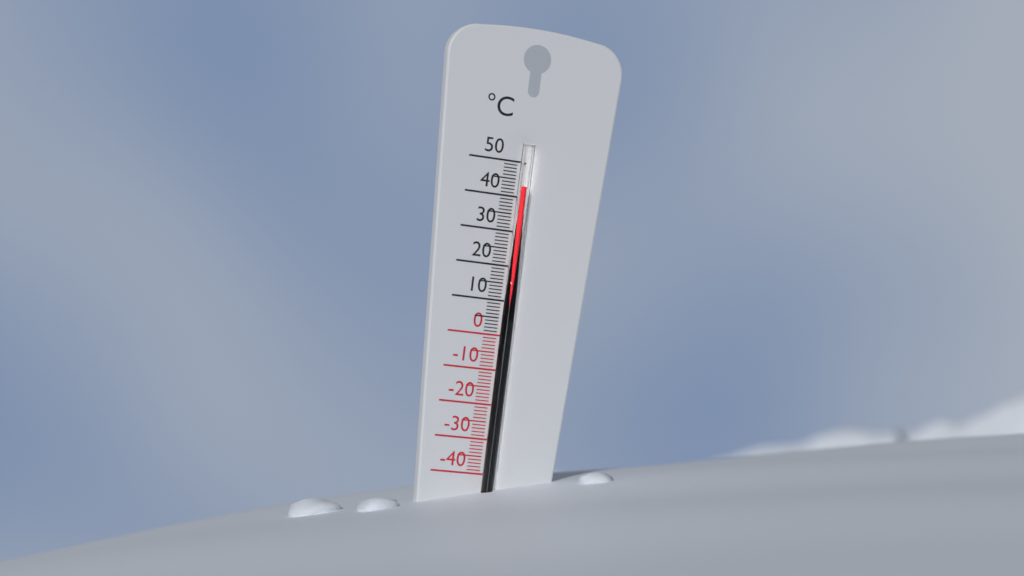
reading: 43 °C
